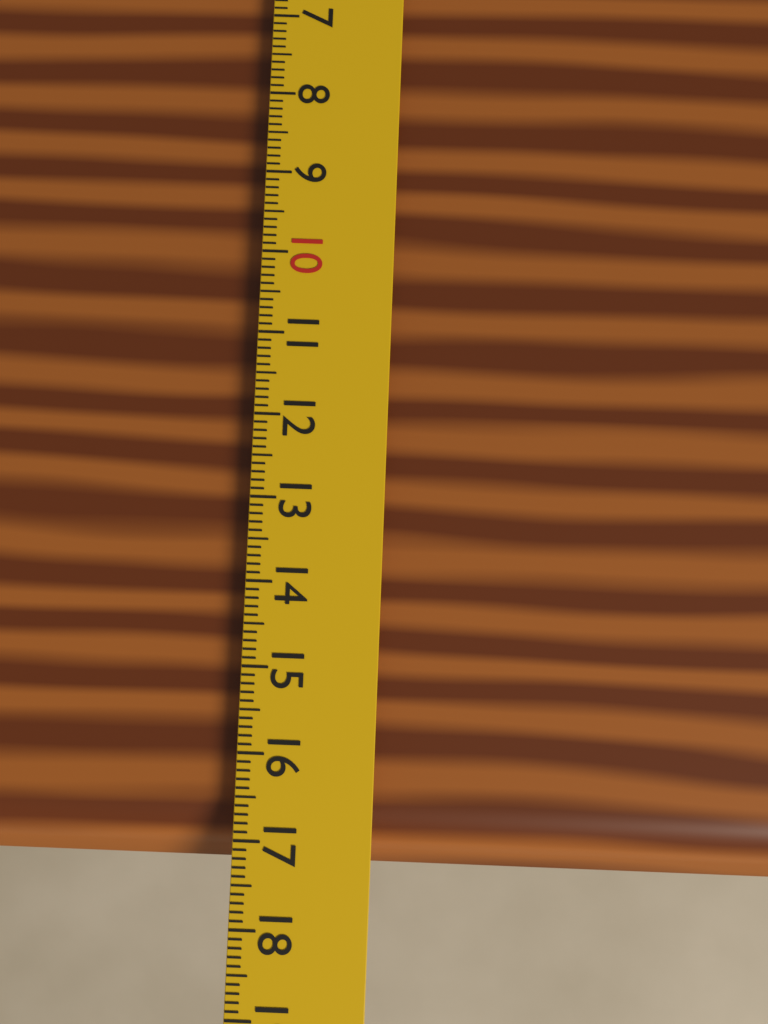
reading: 17.3 cm
